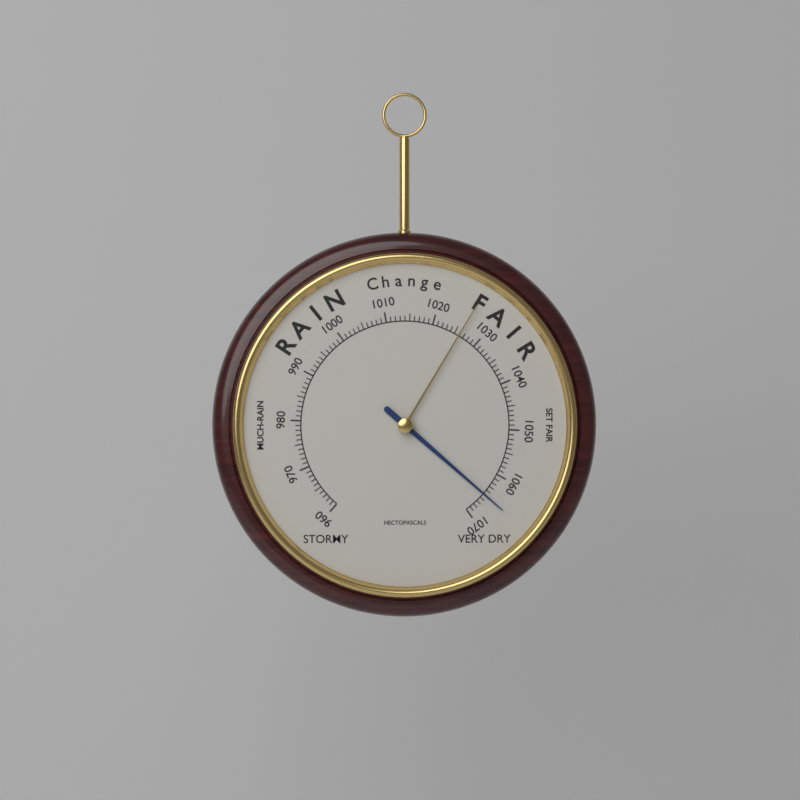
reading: 1065 hPa
